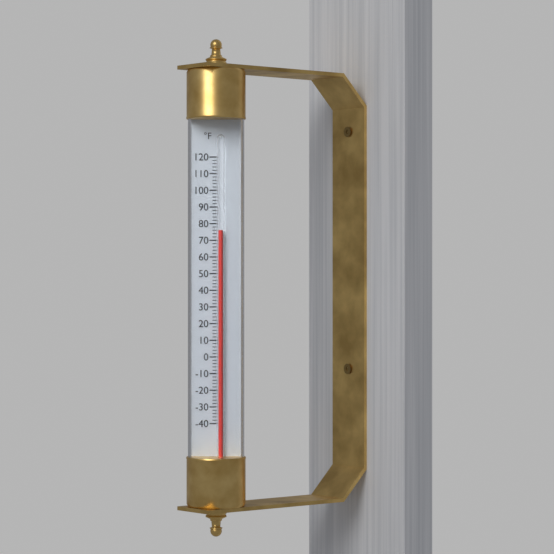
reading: 76 °F
